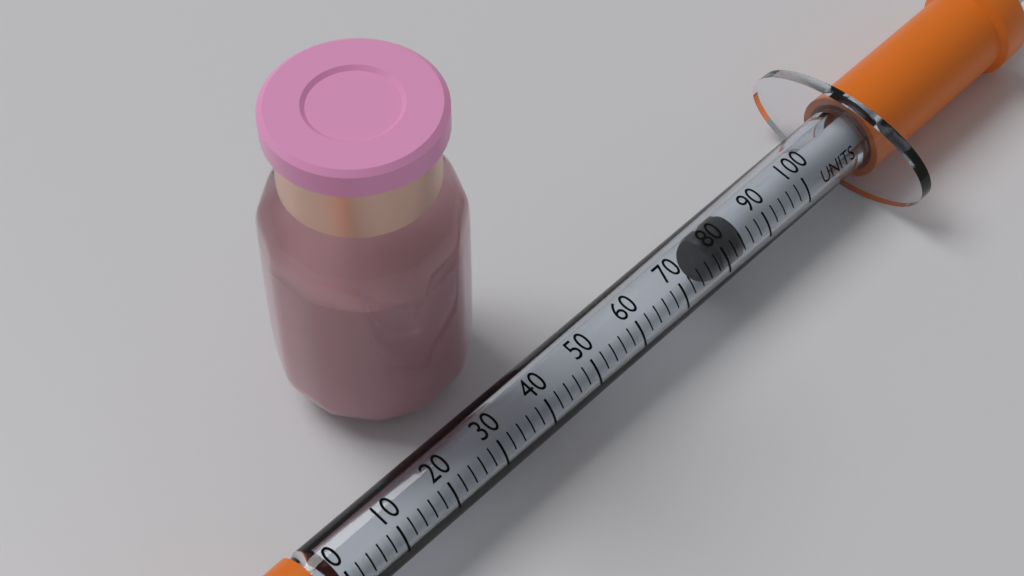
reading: 78 units
